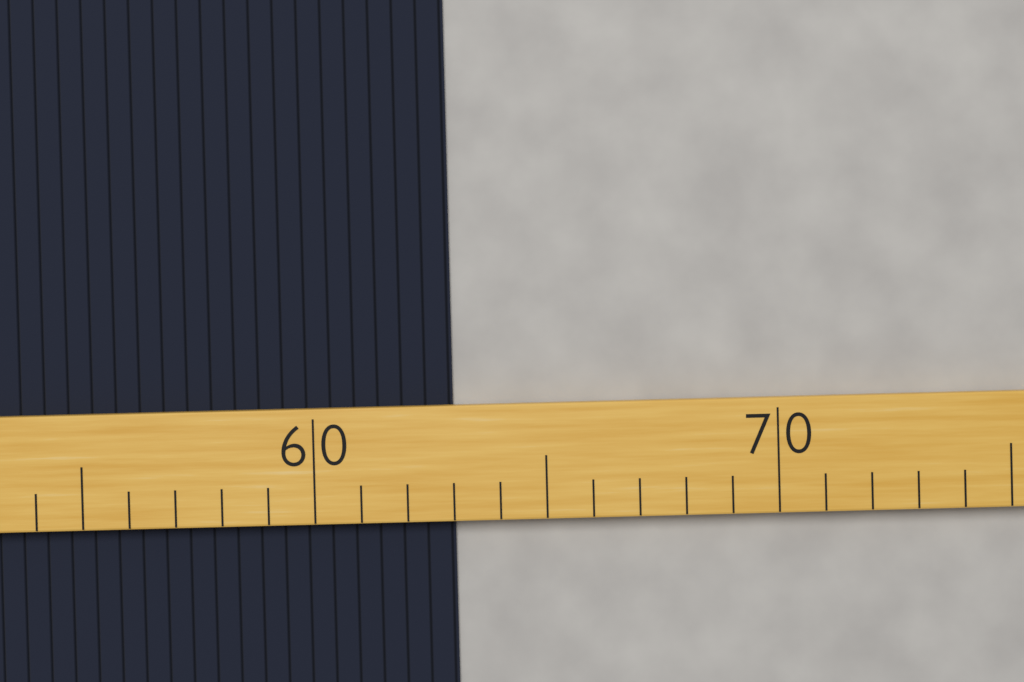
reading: 63 (no unit)
